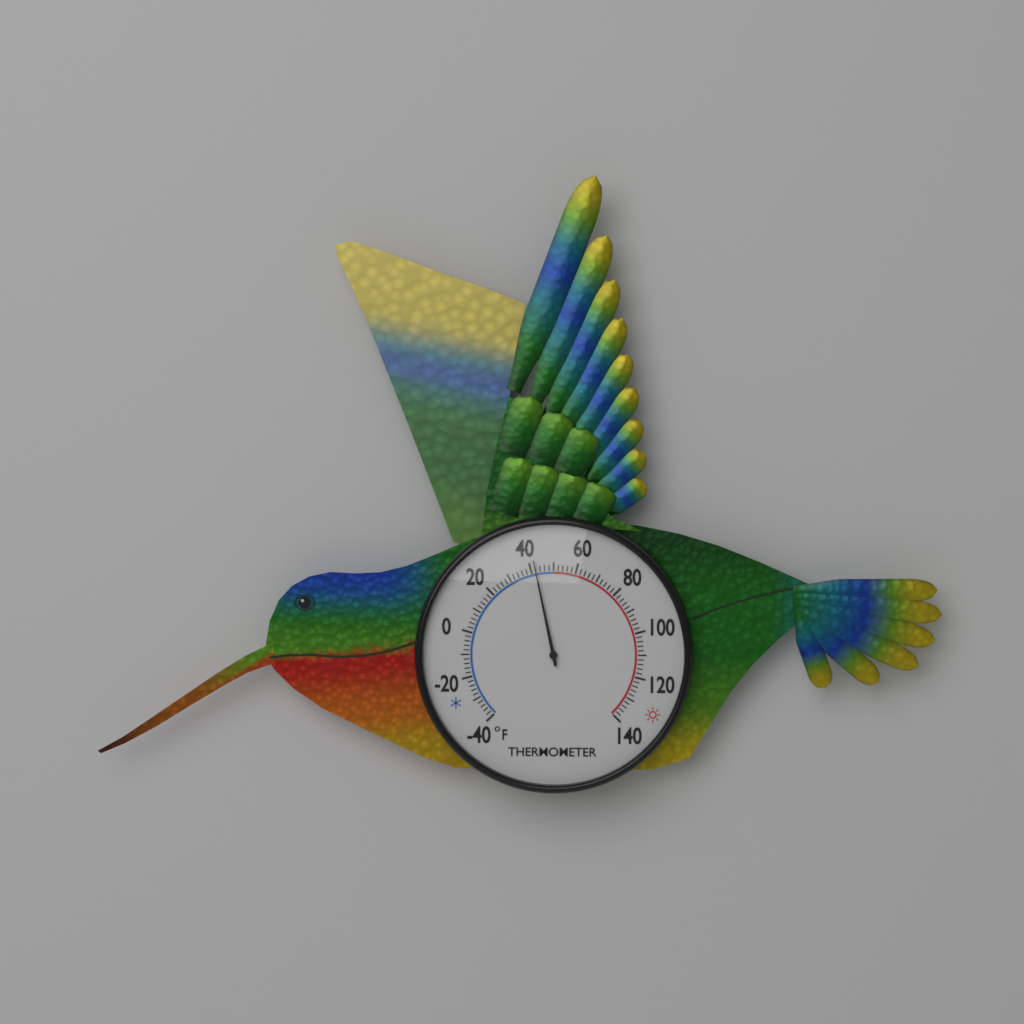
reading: 42 °F
